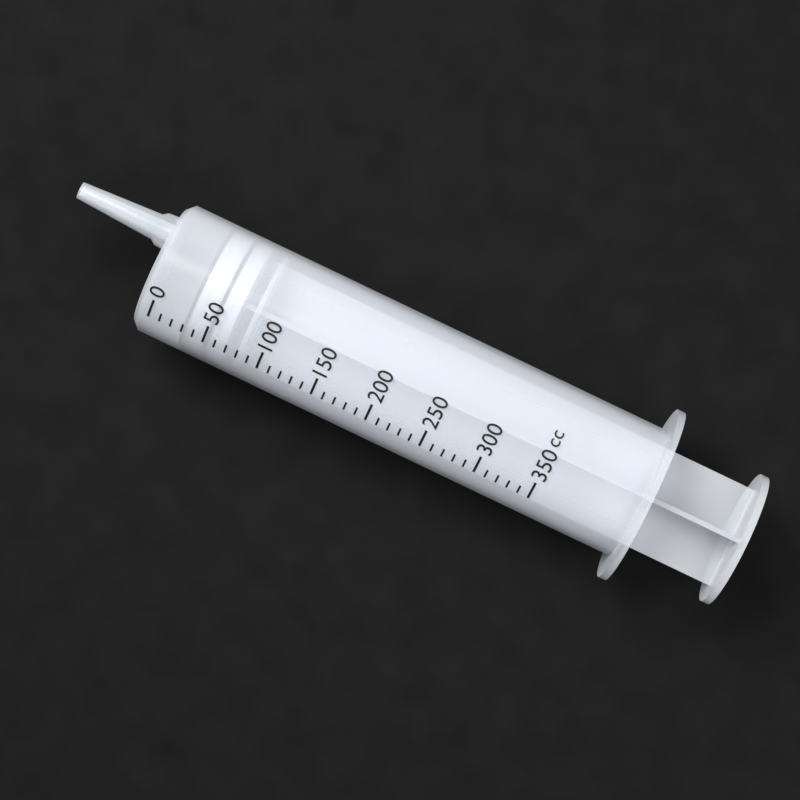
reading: 30 cc
